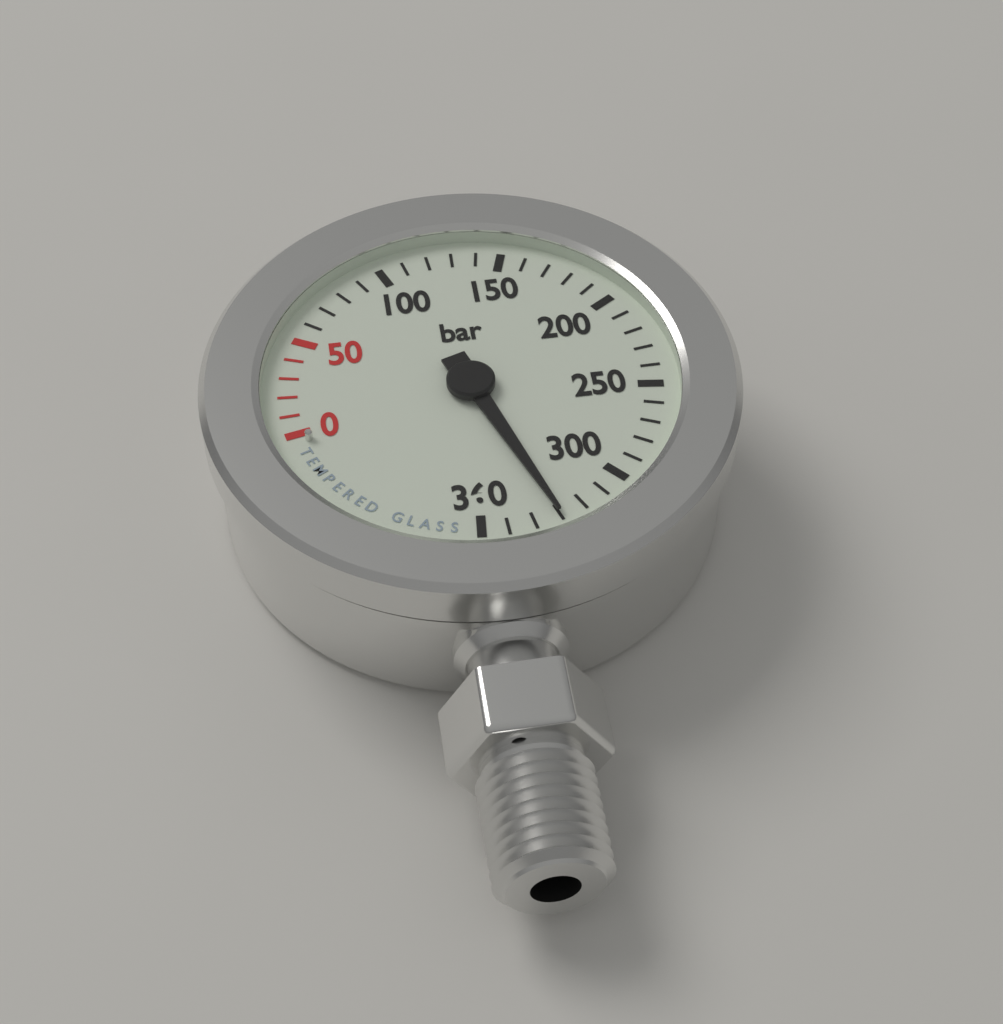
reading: 330 bar
